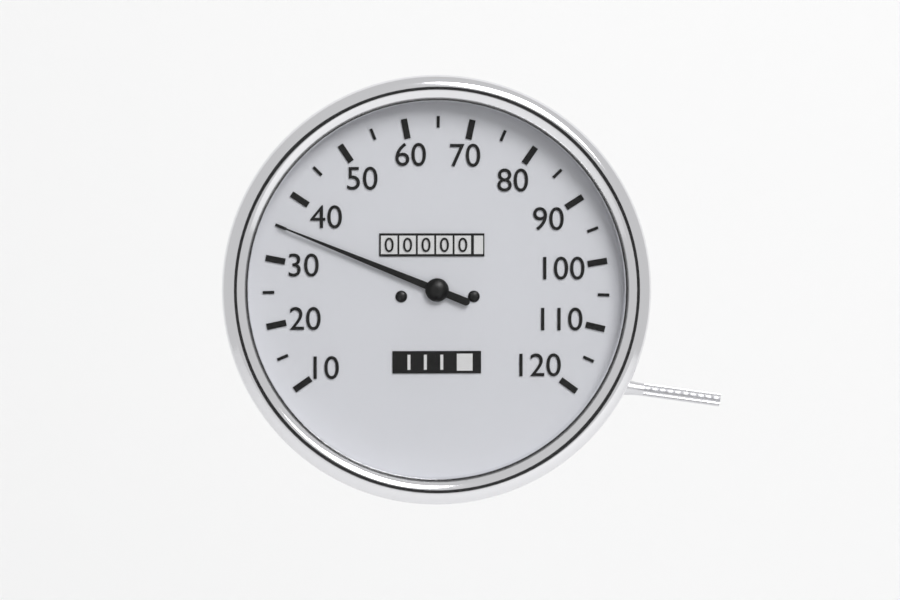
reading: 35 (no unit)
